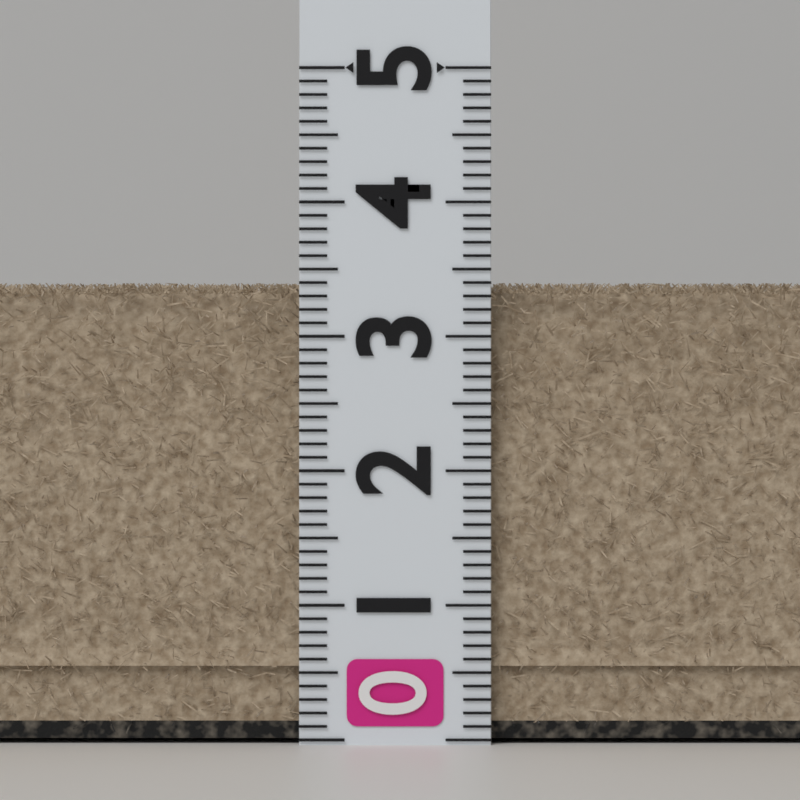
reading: 3.4 (no unit)
